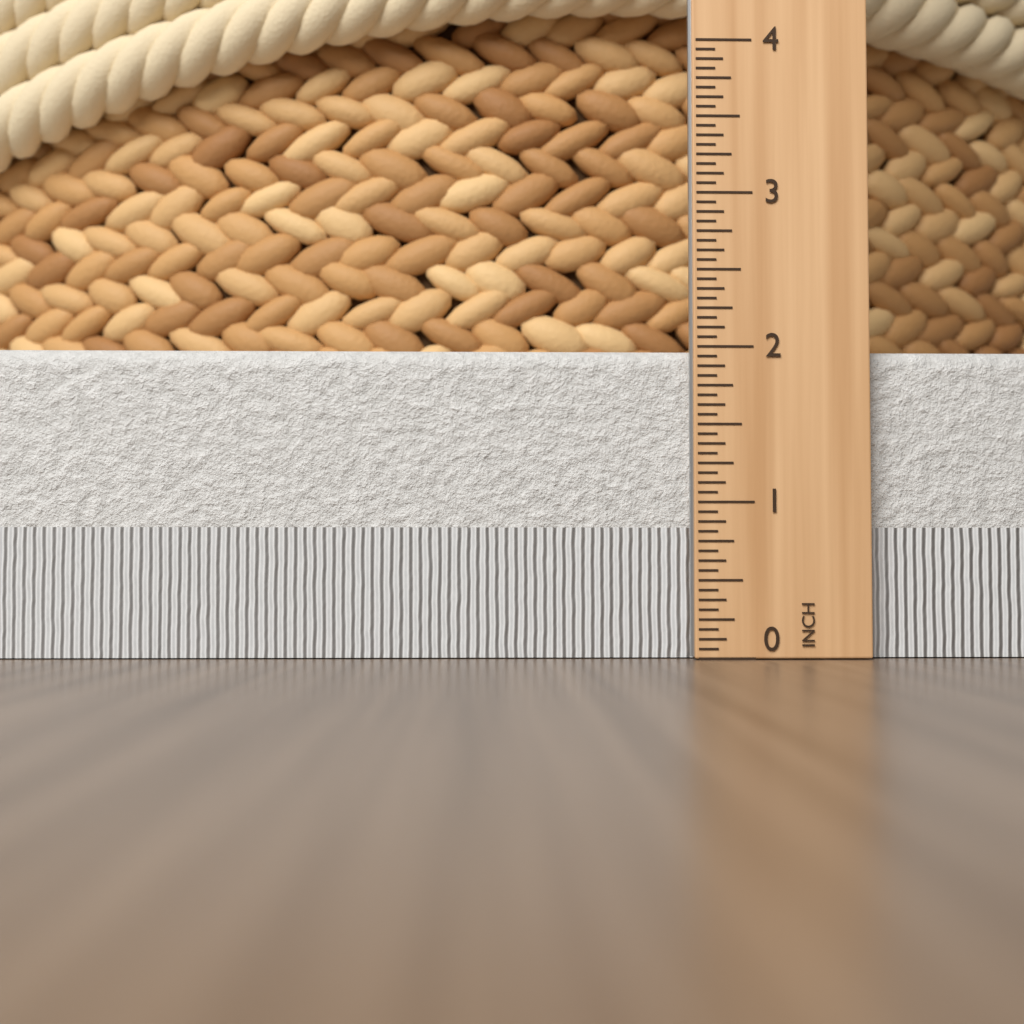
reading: 2.0000 in
